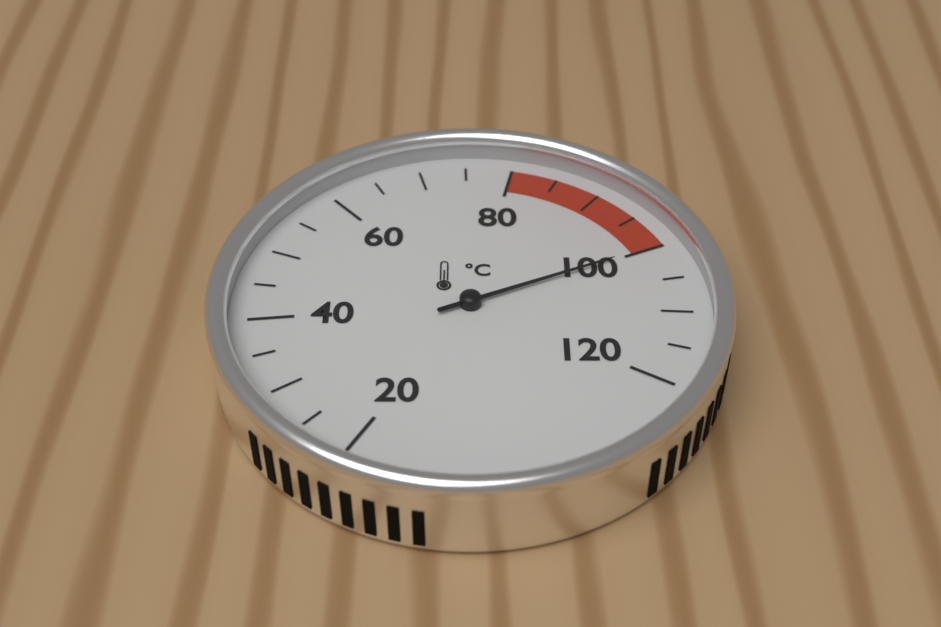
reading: 100 °C
